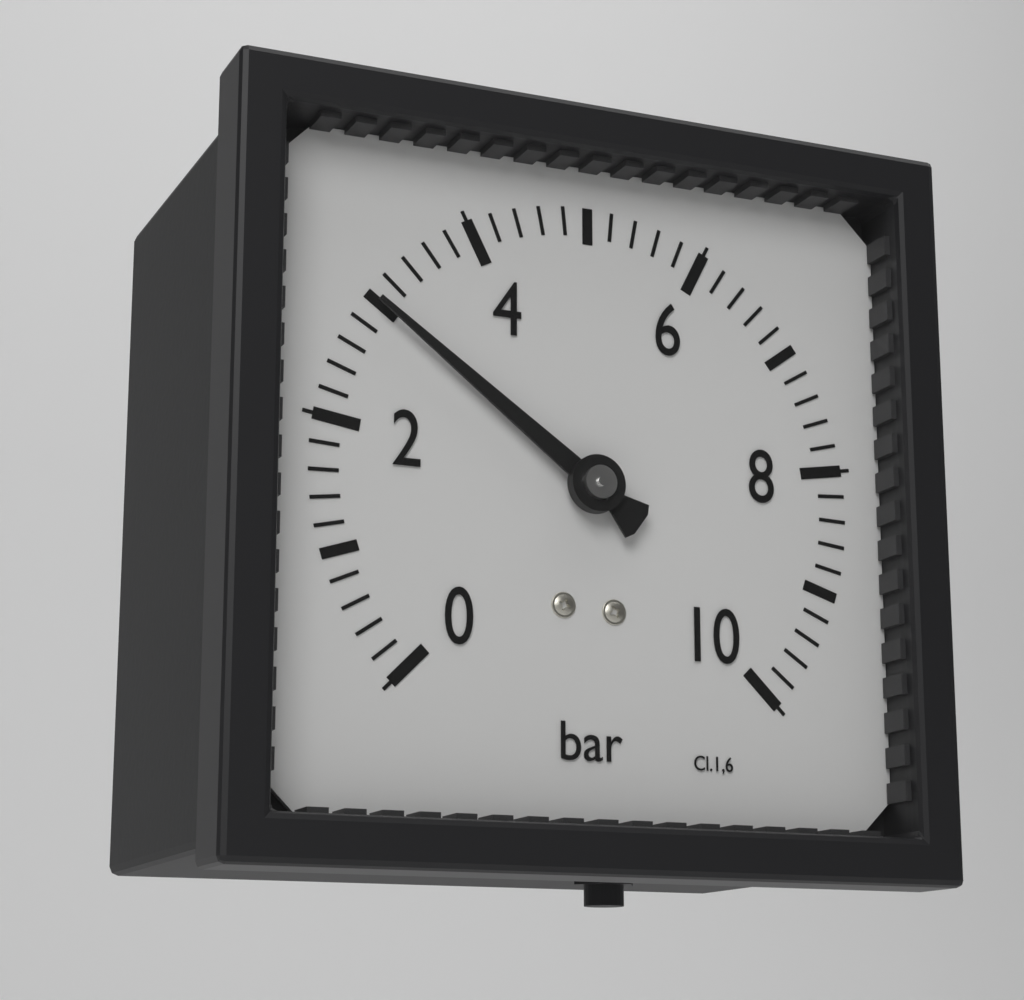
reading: 3.0 bar
